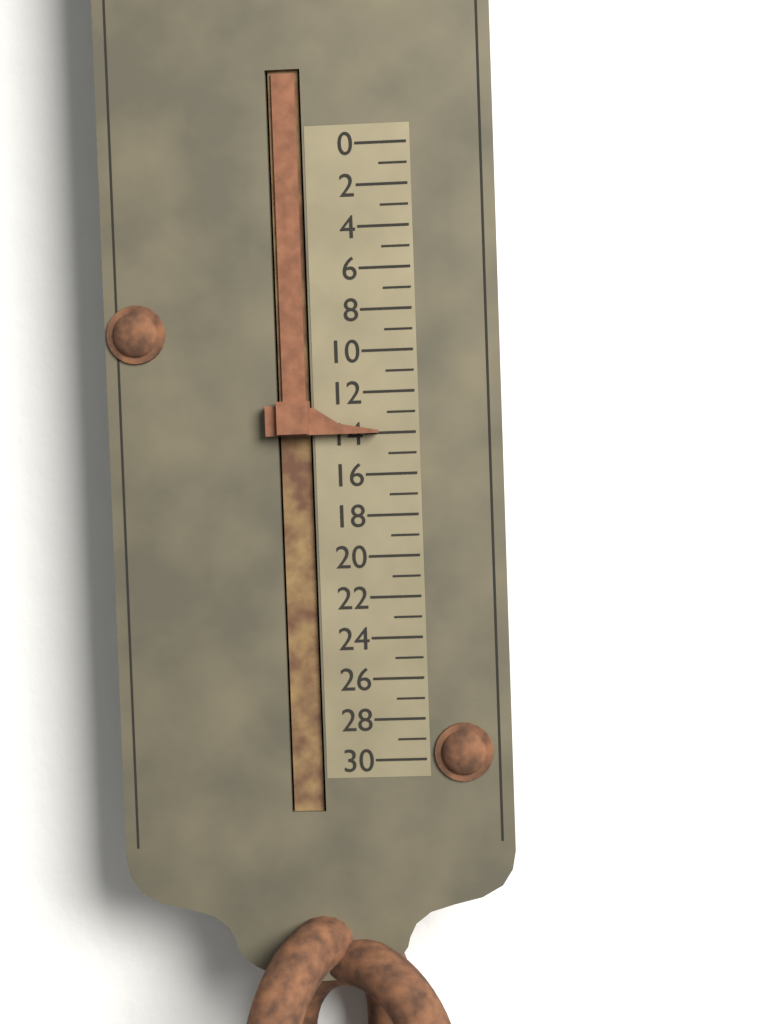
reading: 14 (no unit)
